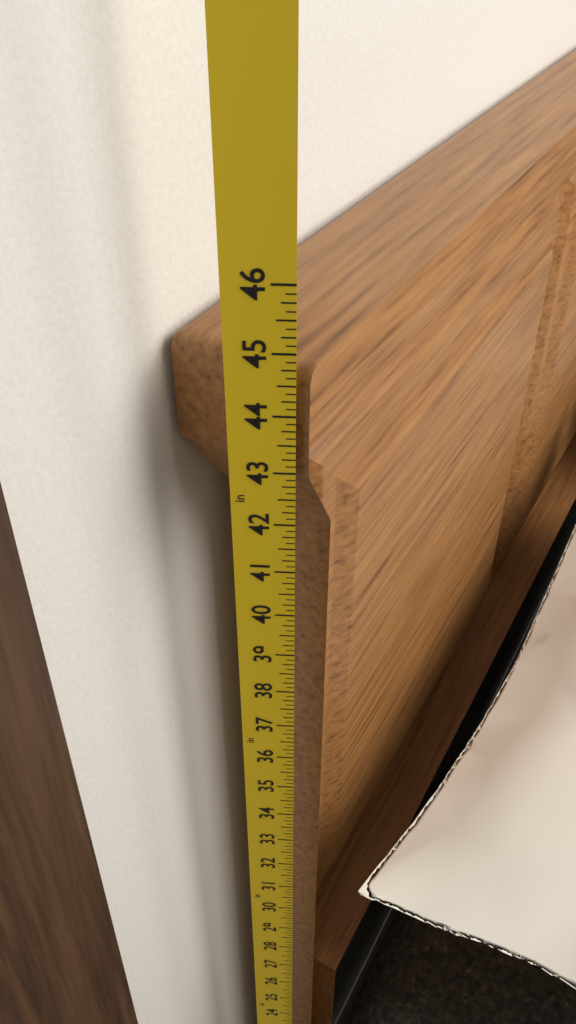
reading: 44.750 in
